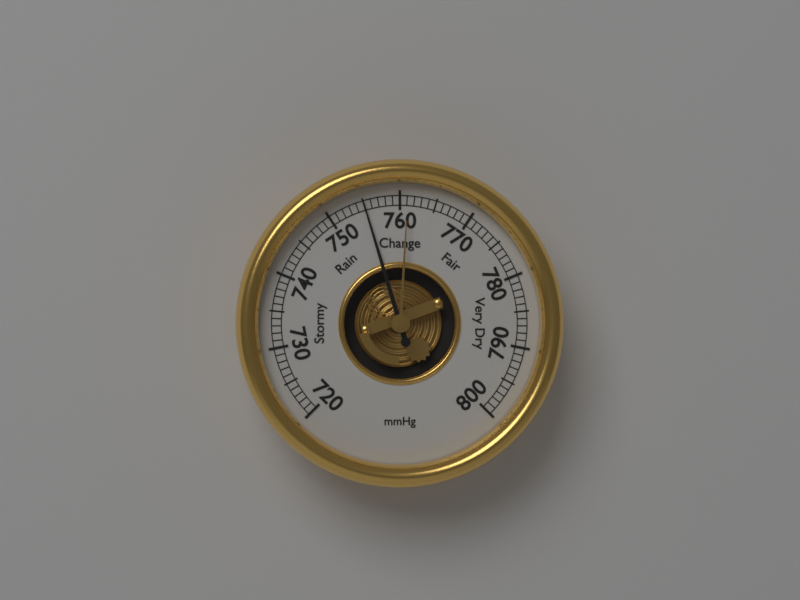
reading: 755 mmHg
